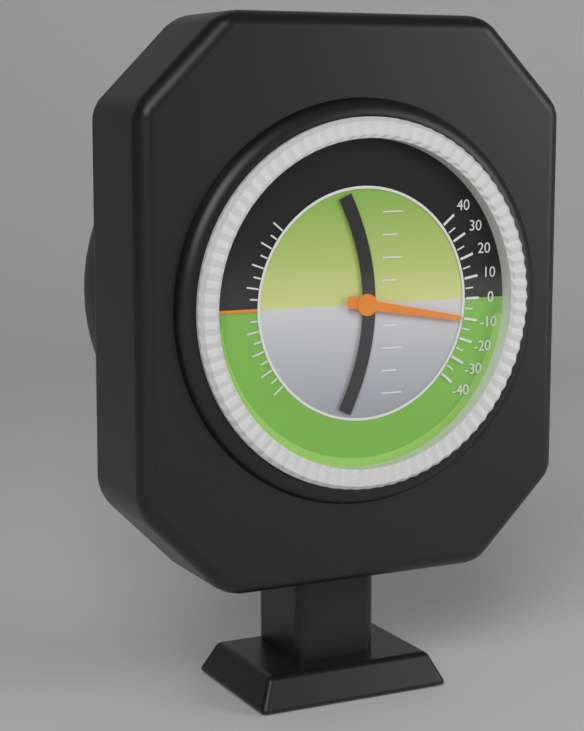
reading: -10 (no unit)
